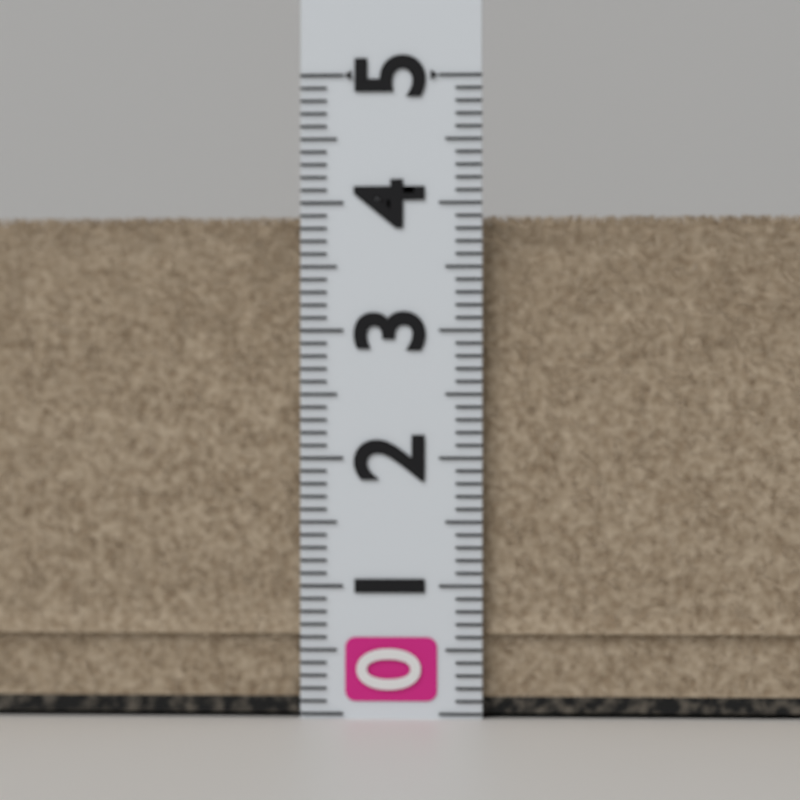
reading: 3.9 (no unit)
